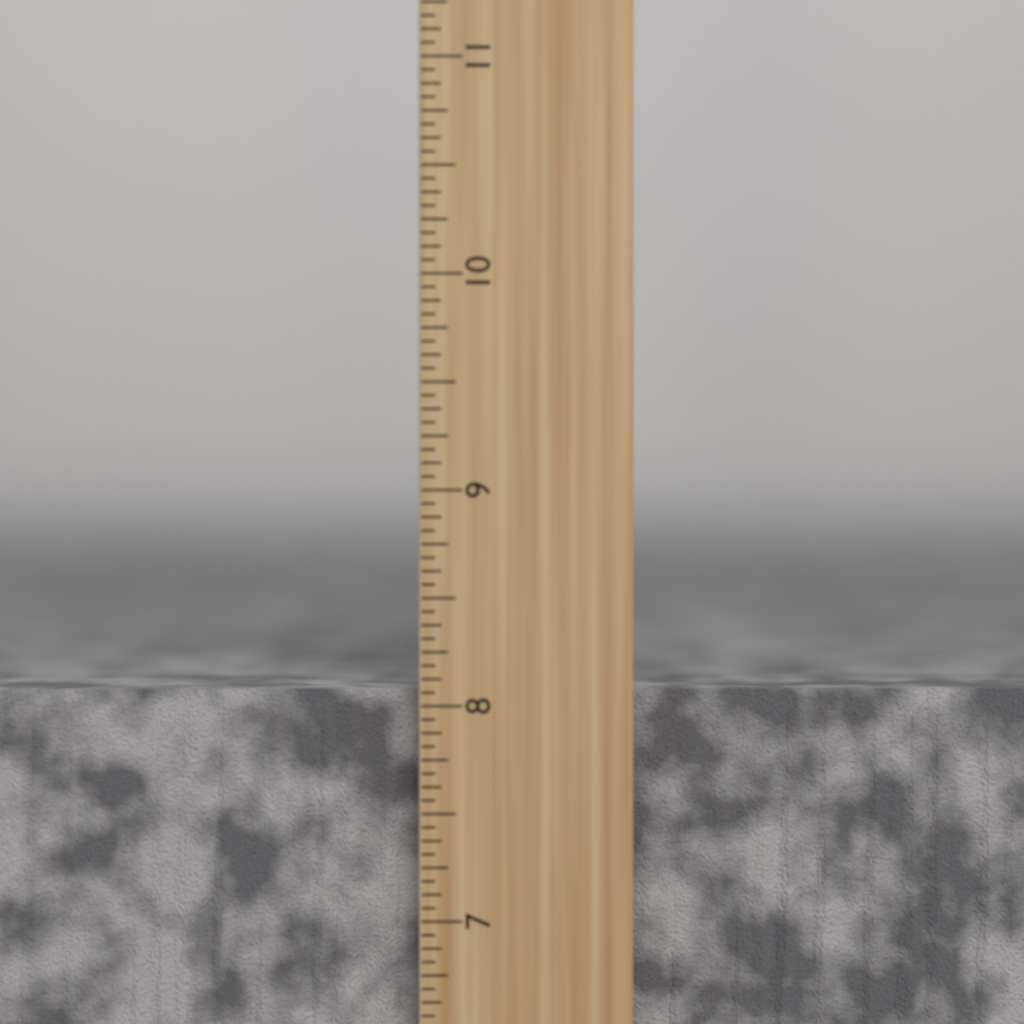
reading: 8.0625 inch
